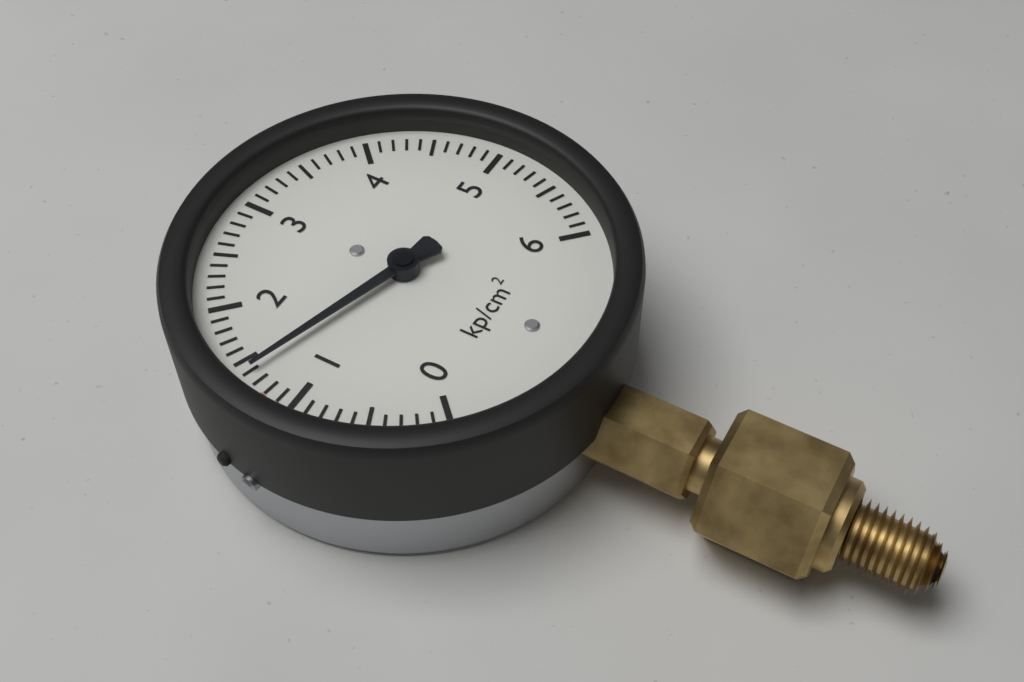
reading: 1.4 kp/cm²
